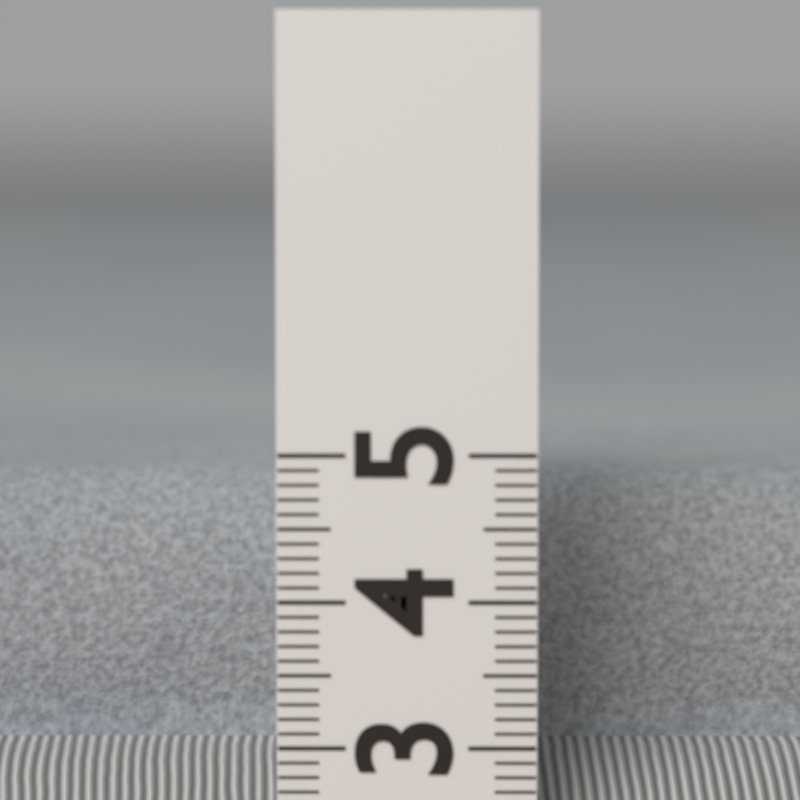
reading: 4.7 (no unit)
